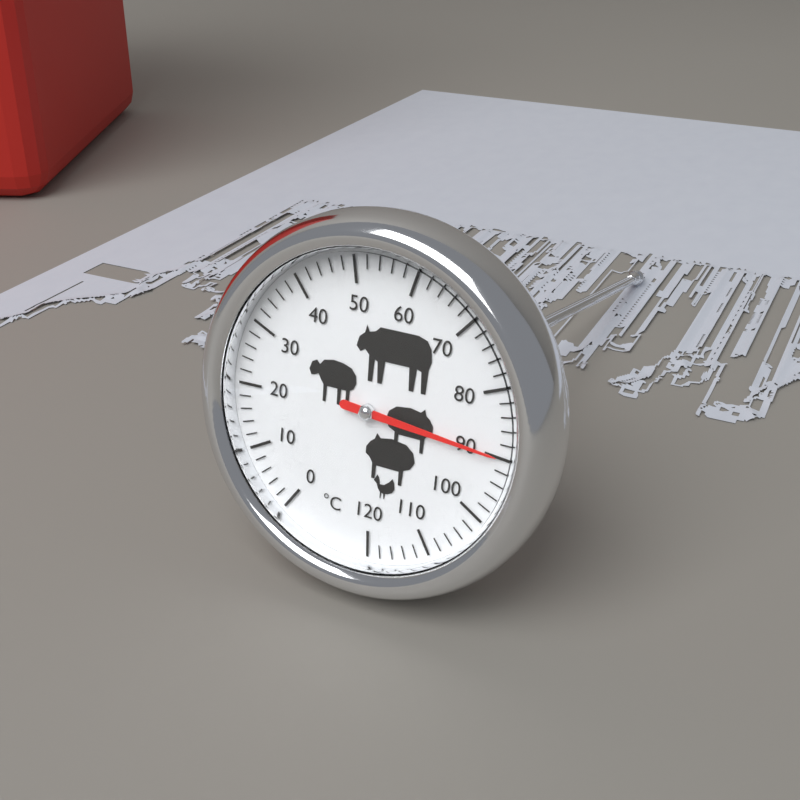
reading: 90 °C
